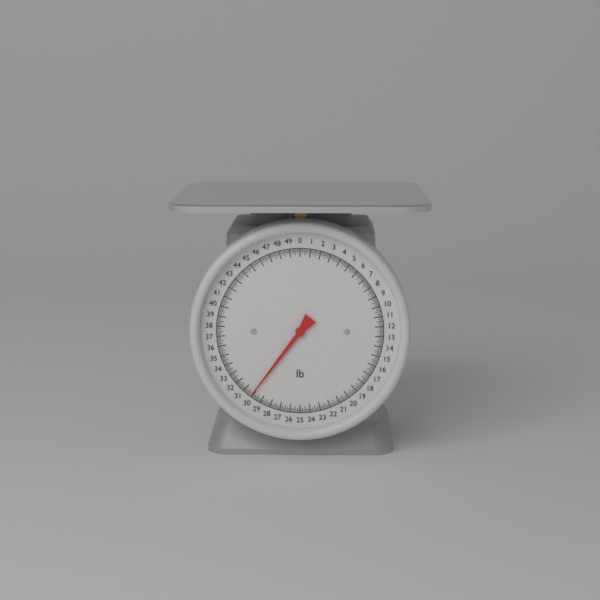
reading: 30.125 lb
